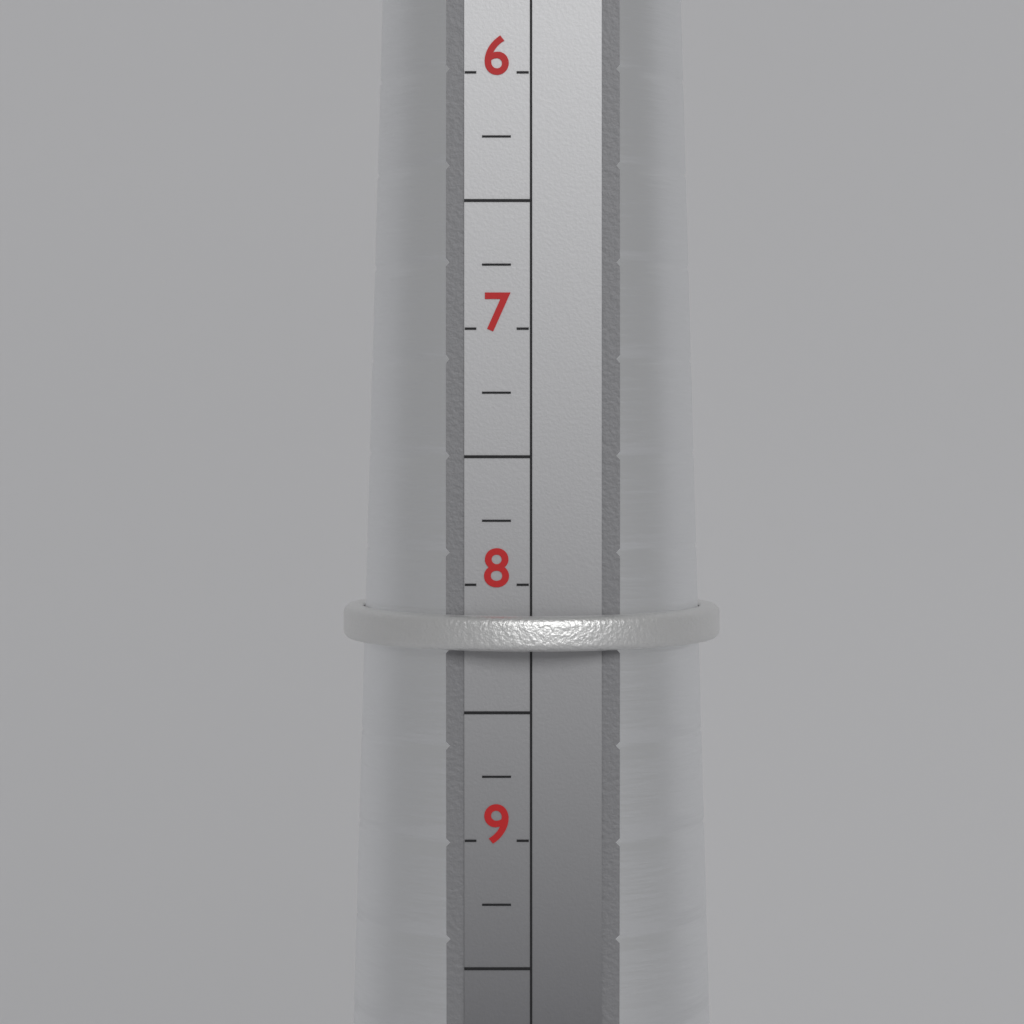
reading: 8.25 (no unit)
